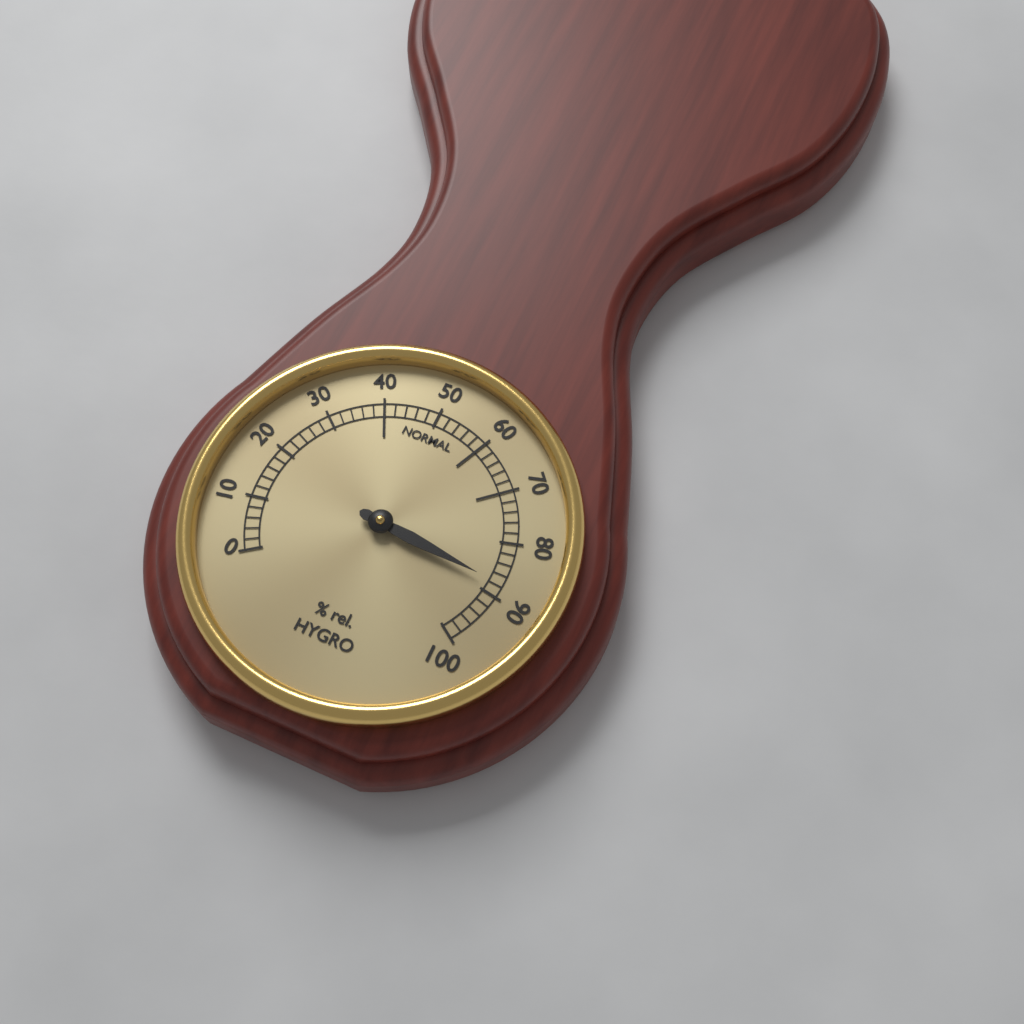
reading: 88 % rel.
